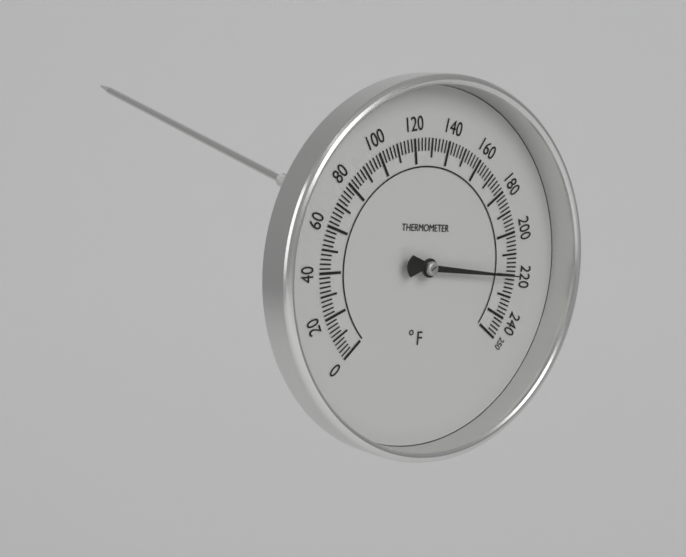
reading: 220 °F
